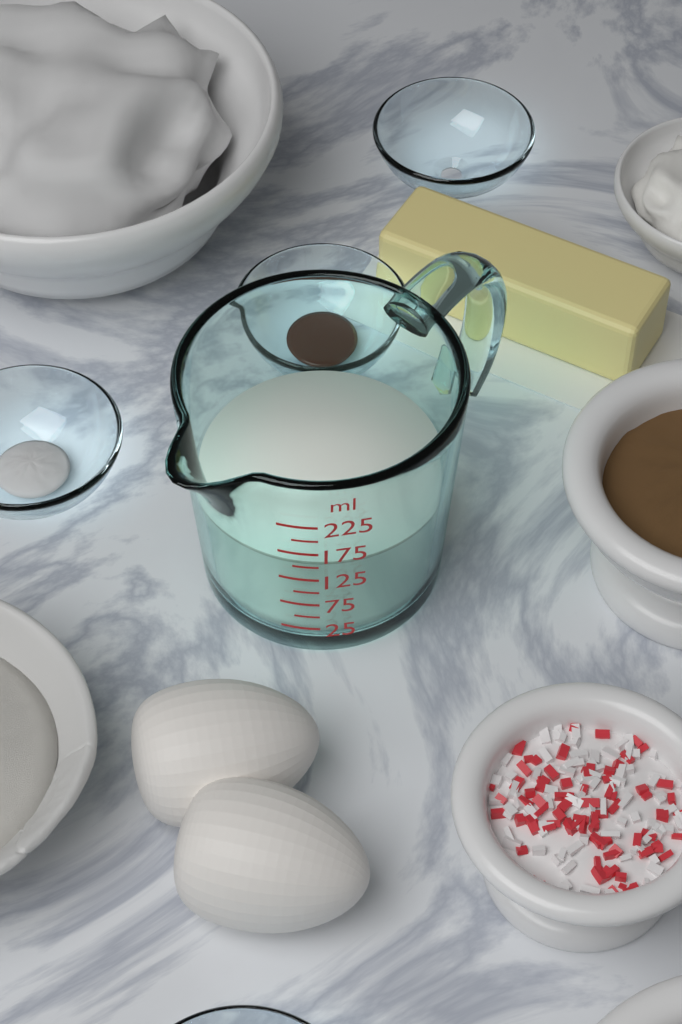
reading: 150 ml
